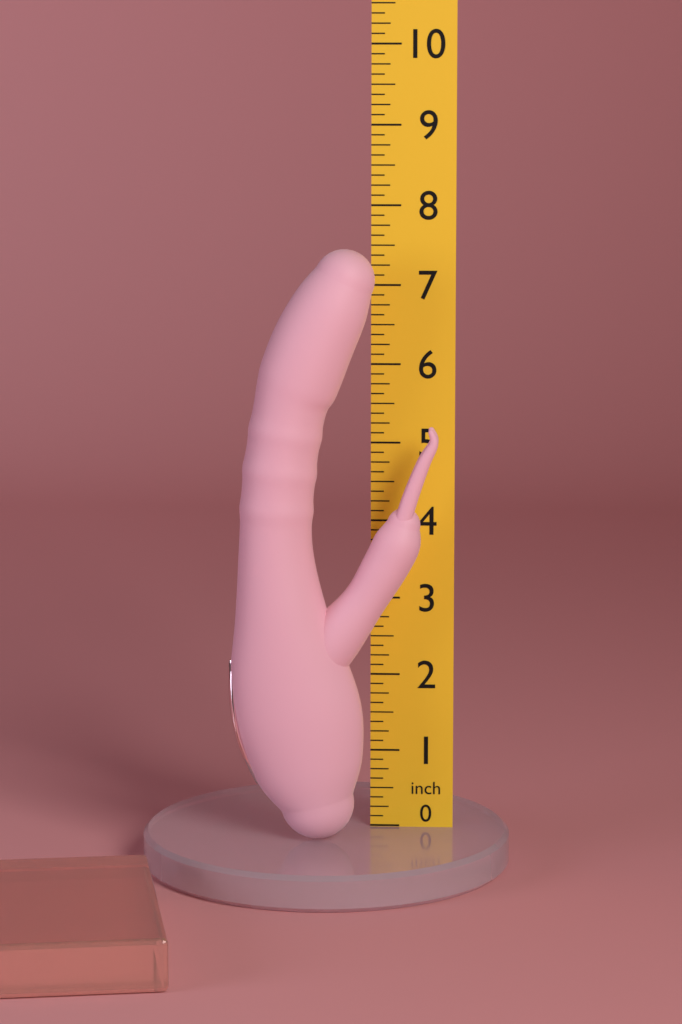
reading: 7.500 inch
